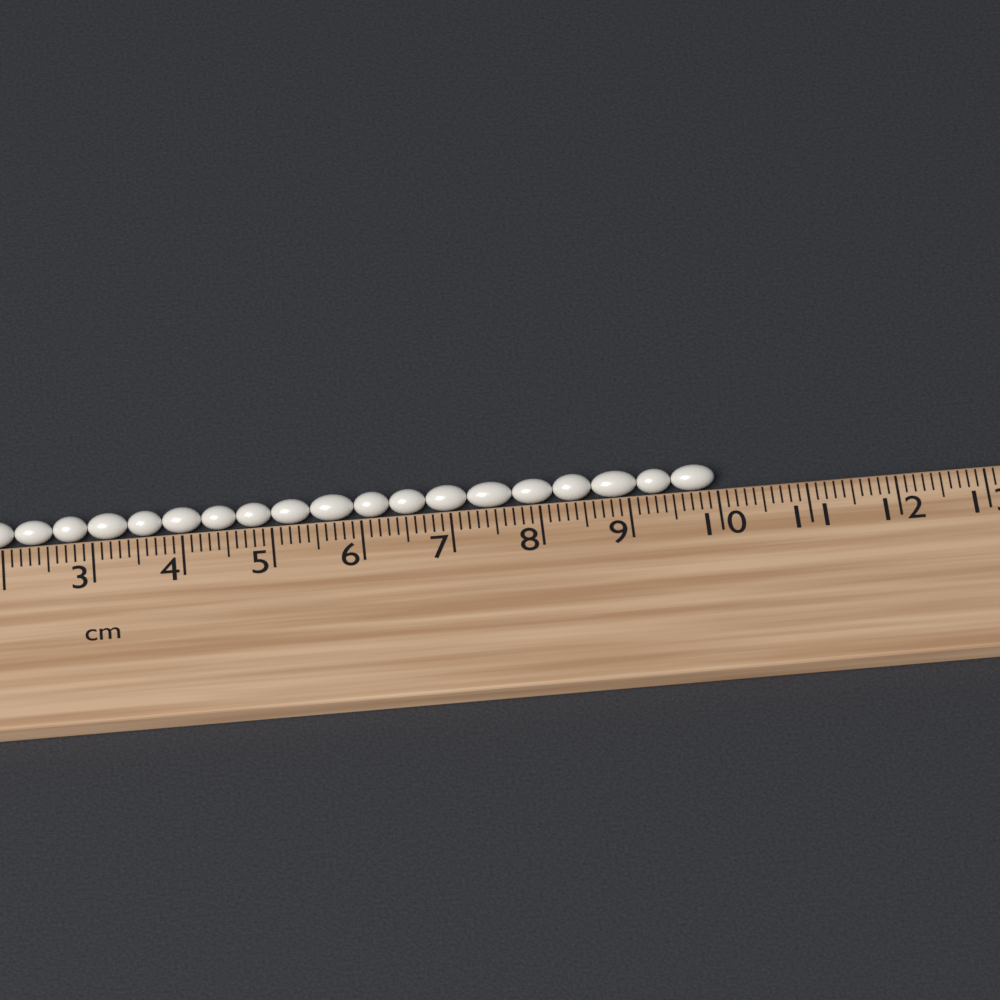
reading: 10.0 cm
